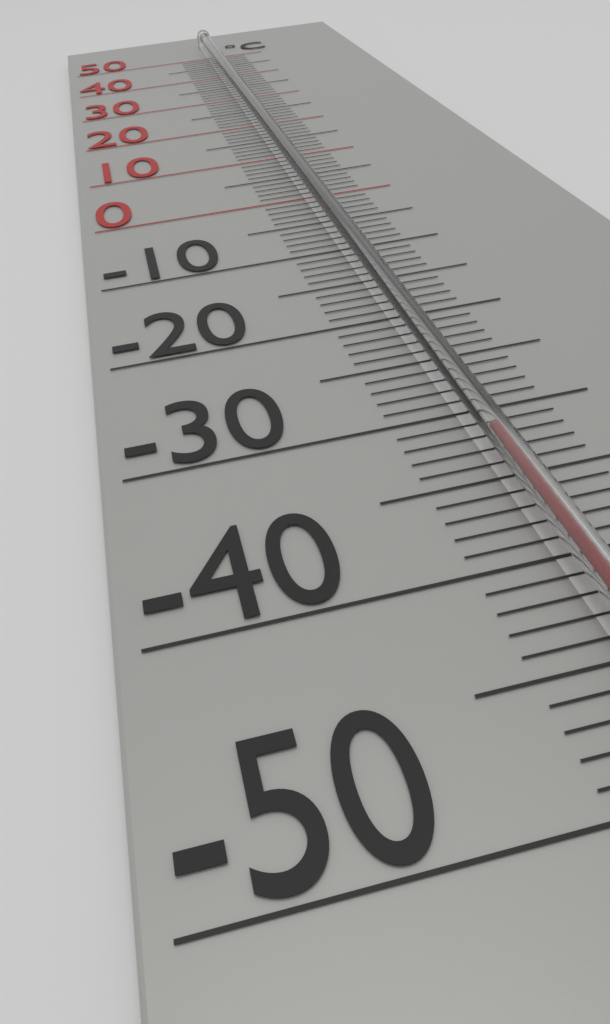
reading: -33 °C
